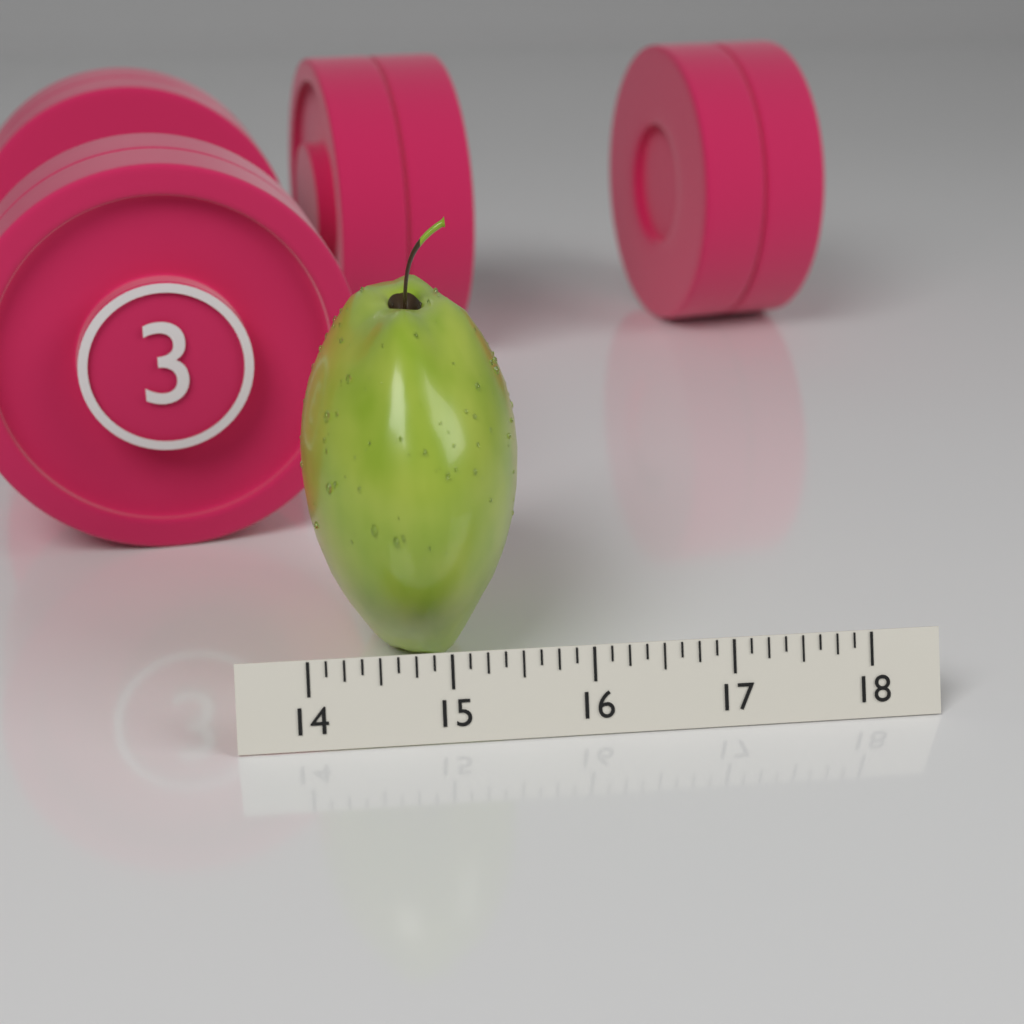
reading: 15.625 (no unit)
